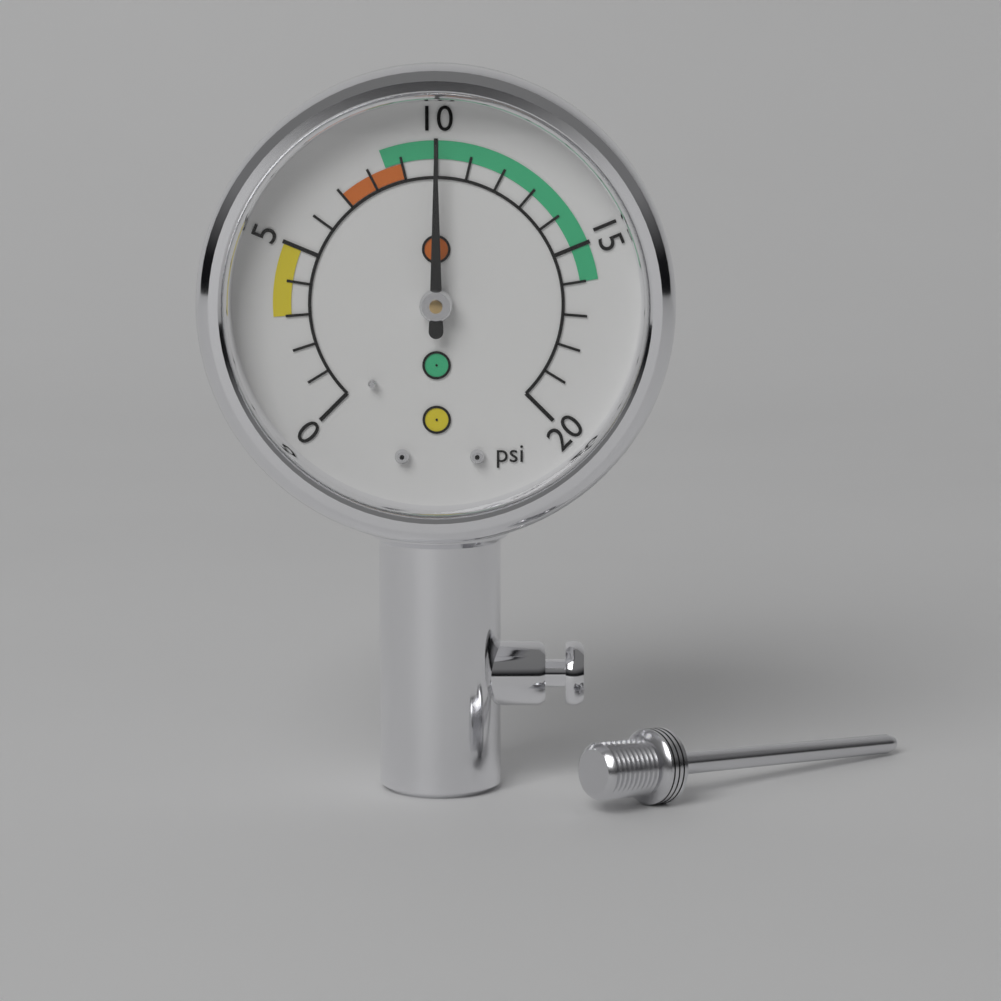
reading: 10 psi
